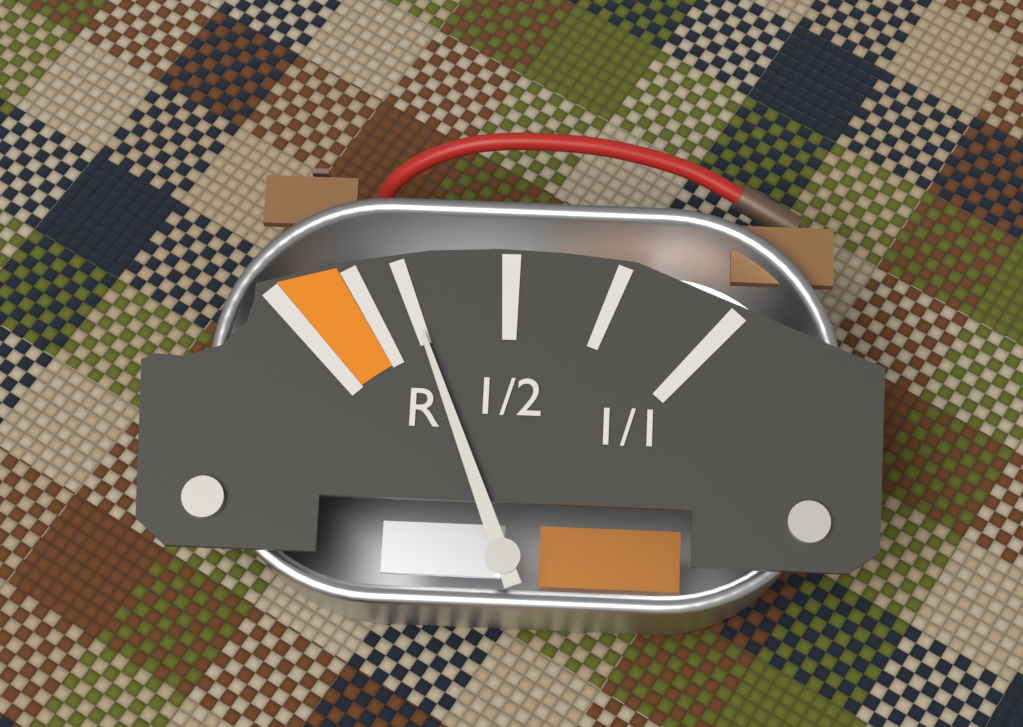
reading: 0.25 (no unit)
